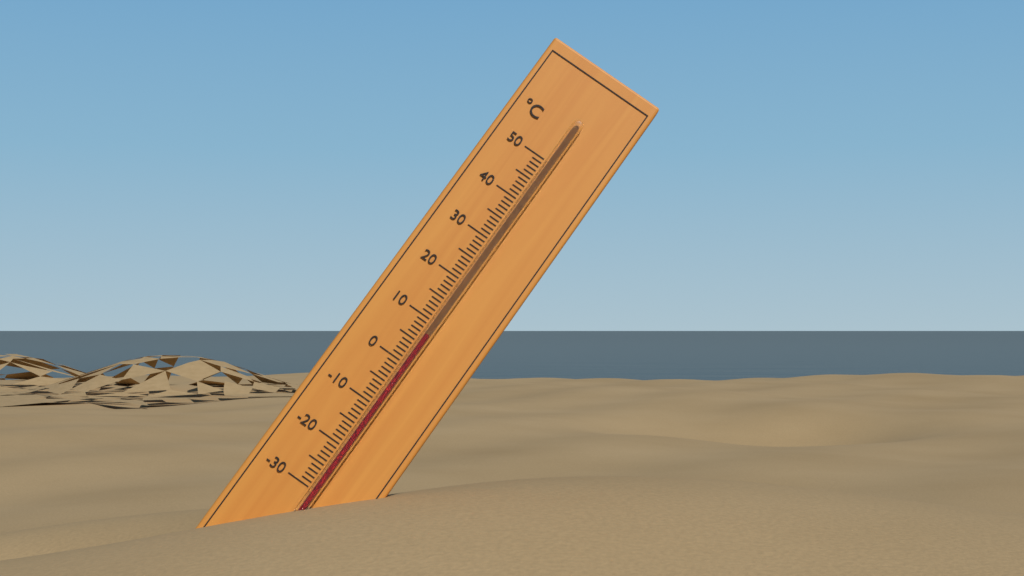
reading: 7 °C
